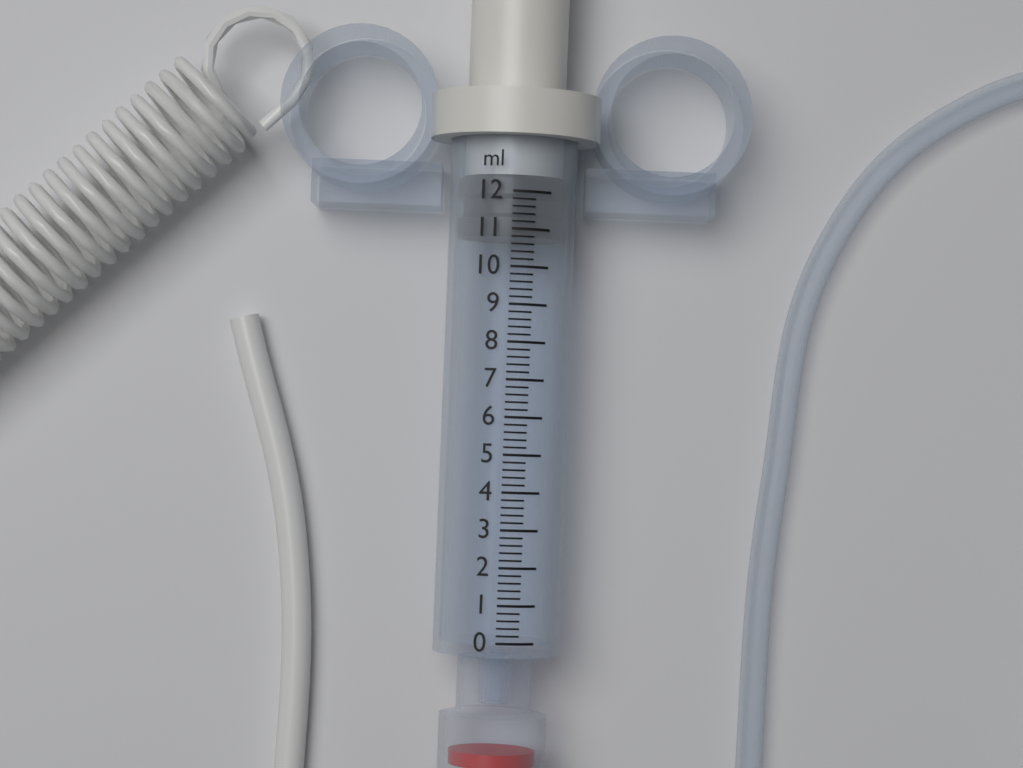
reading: 10.8 ml
